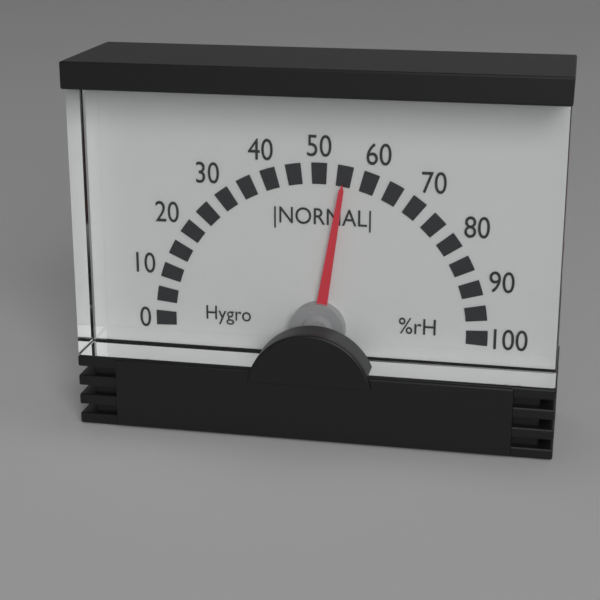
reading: 55 %rH
